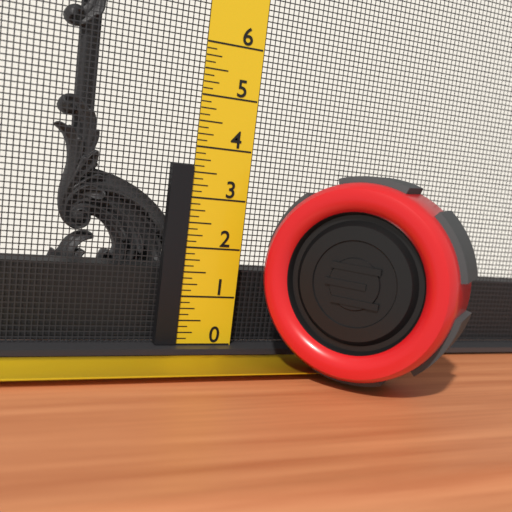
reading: 3.625 (no unit)
